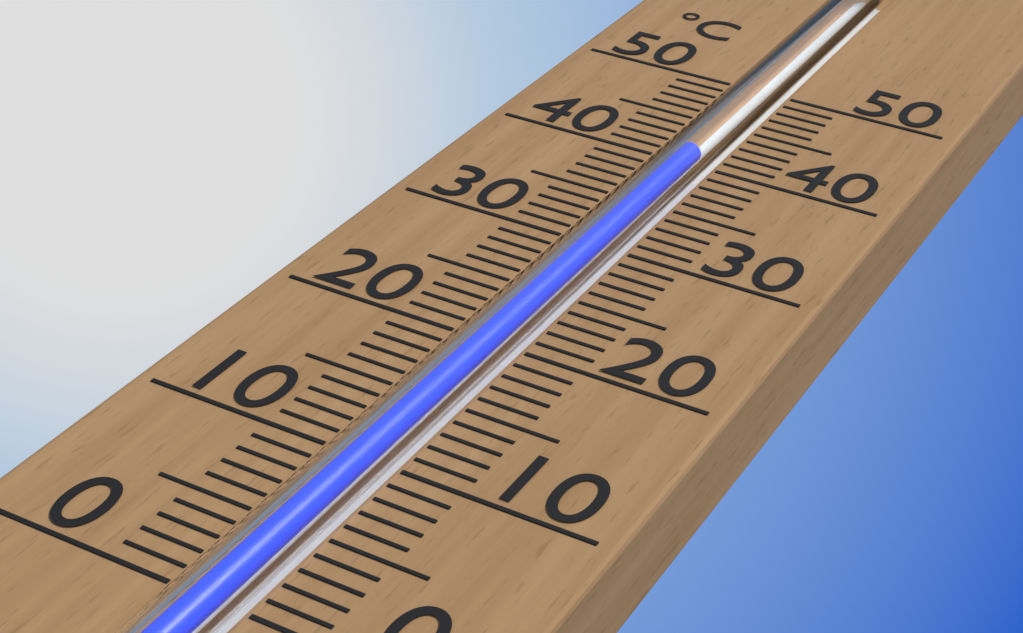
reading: 40.5 °C
